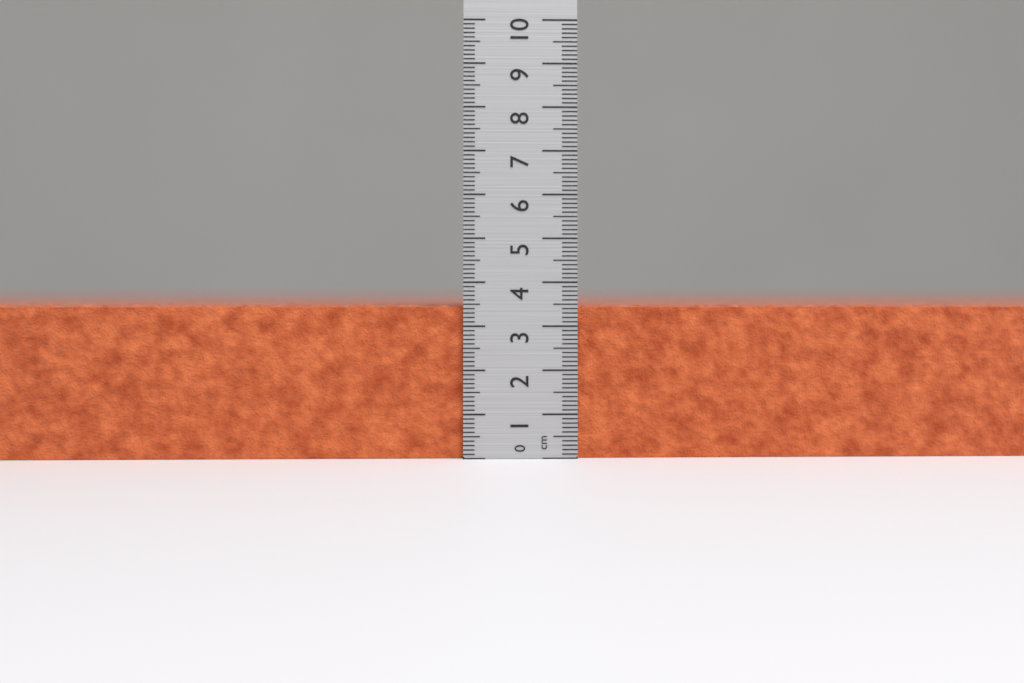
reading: 3.5 cm
